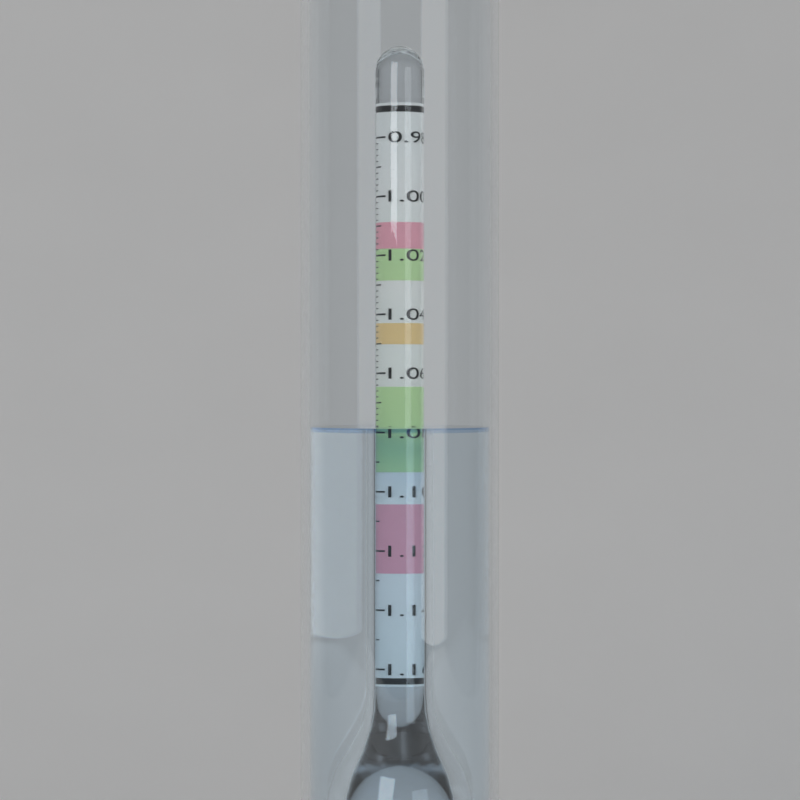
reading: 1.078 (no unit)
